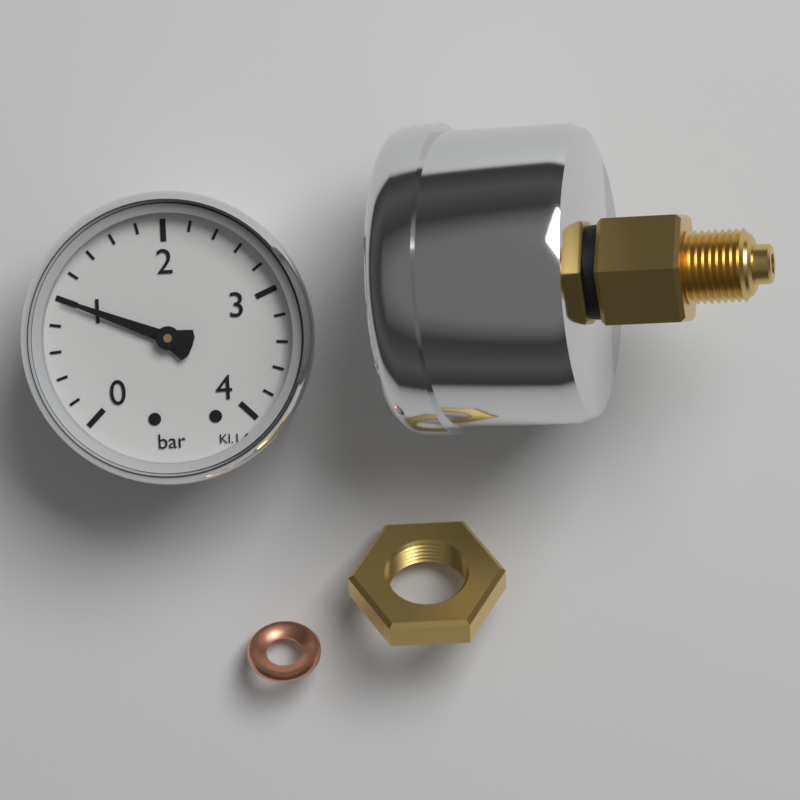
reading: 1.0 bar
